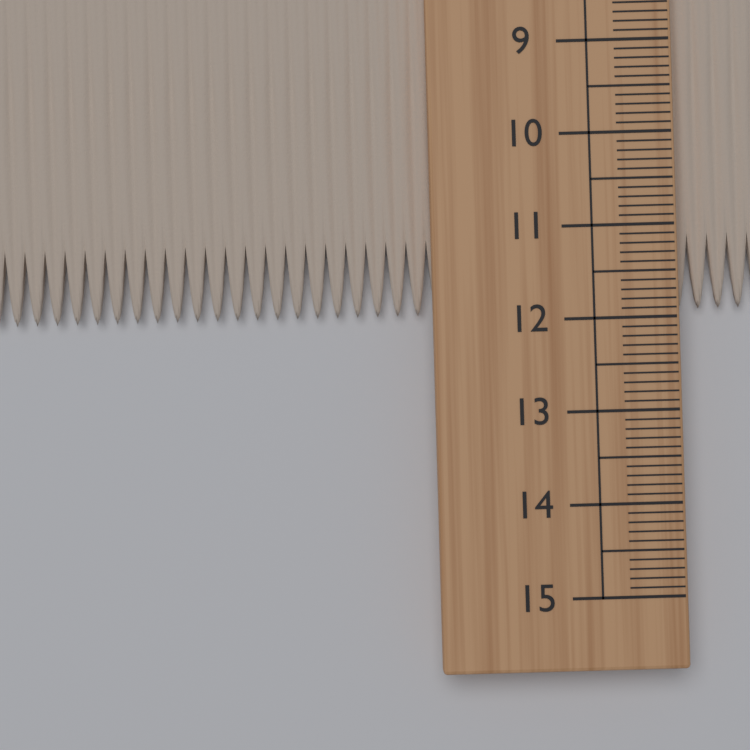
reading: 11.9 cm
